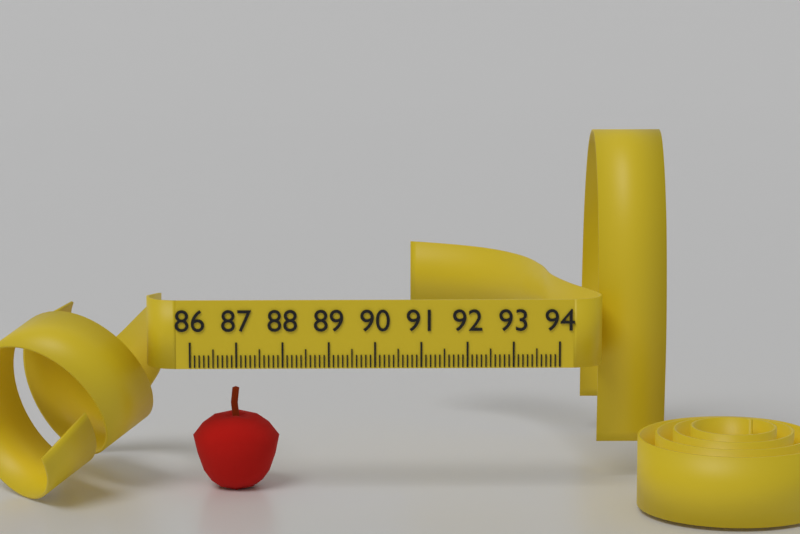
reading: 87.9 (no unit)
